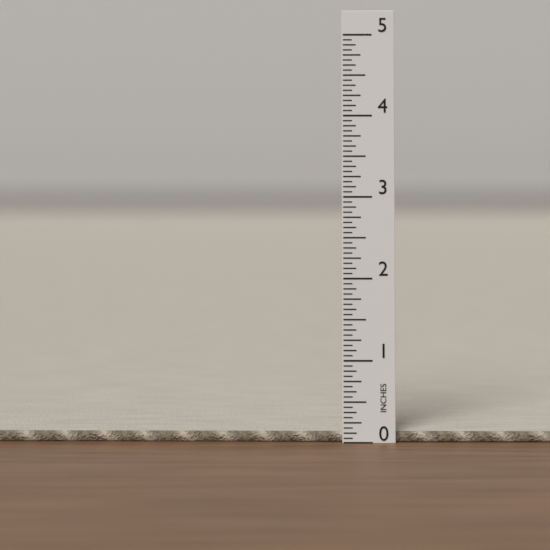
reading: 0.1250 in
